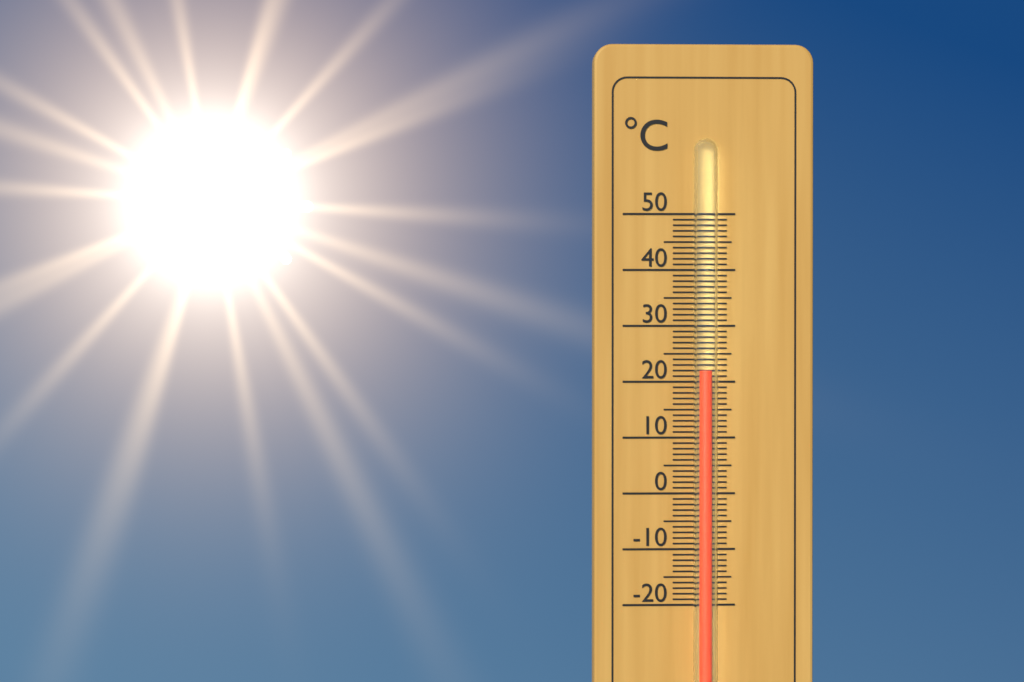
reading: 22 °C
